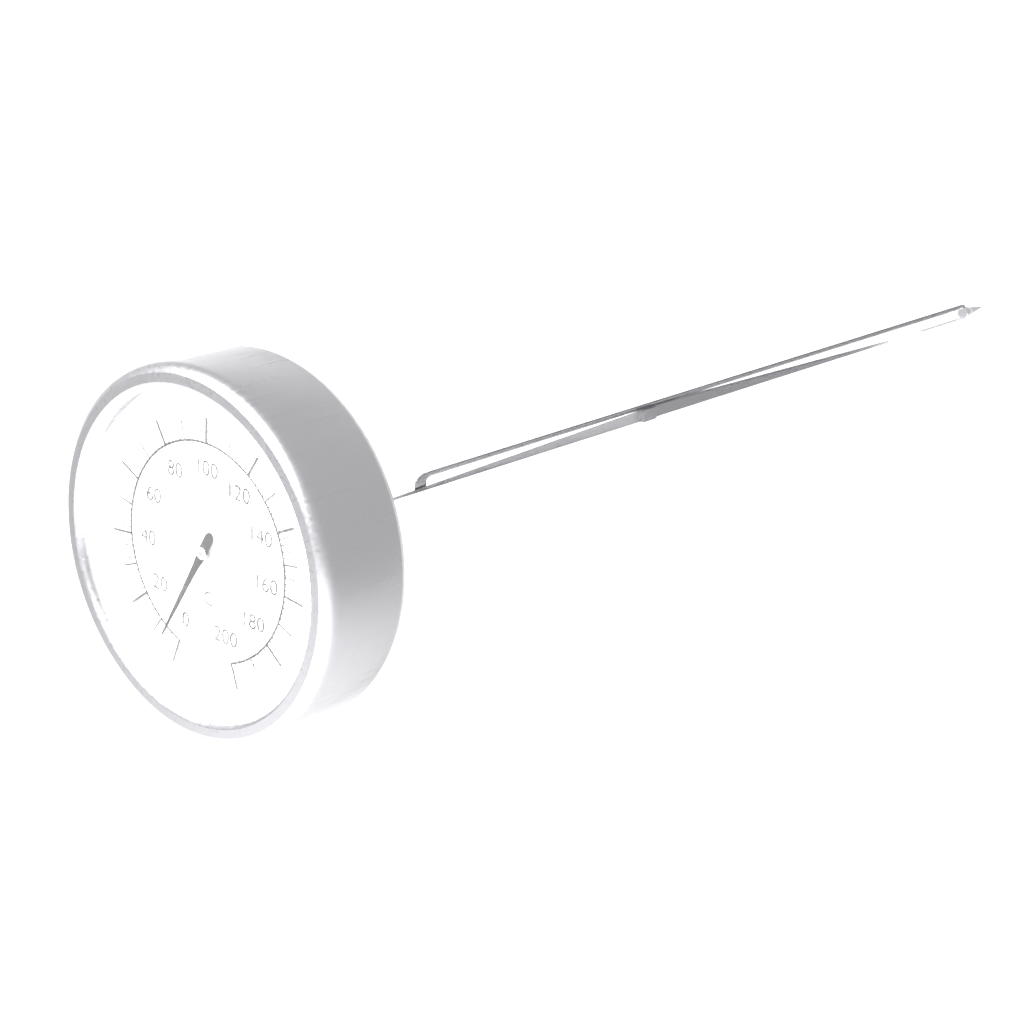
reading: 6 °C
